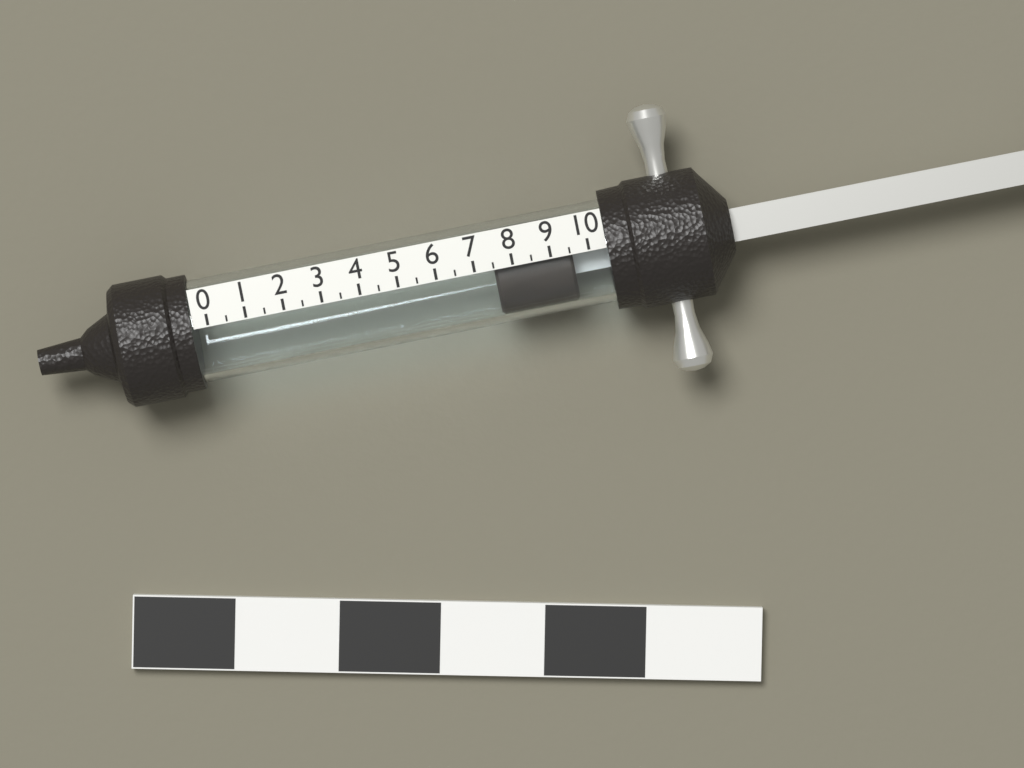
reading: 7.5 (no unit)
